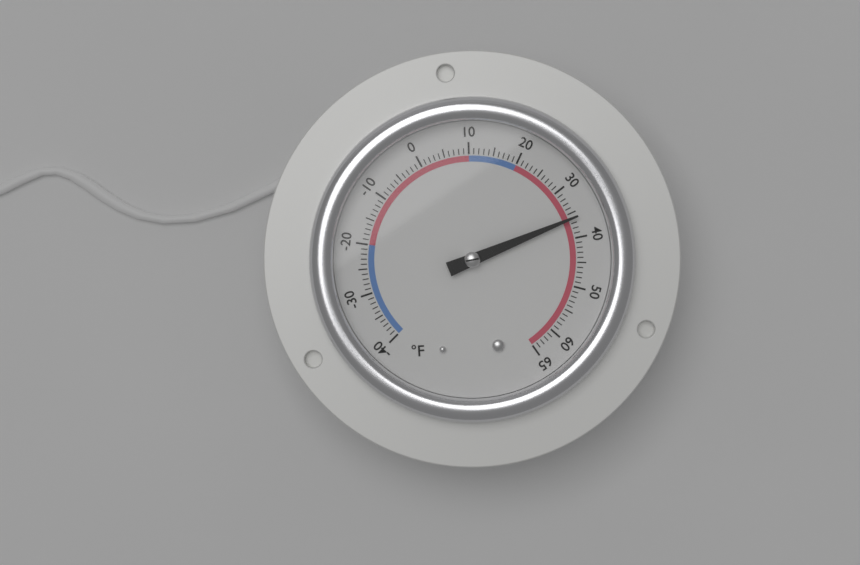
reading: 36 °F
